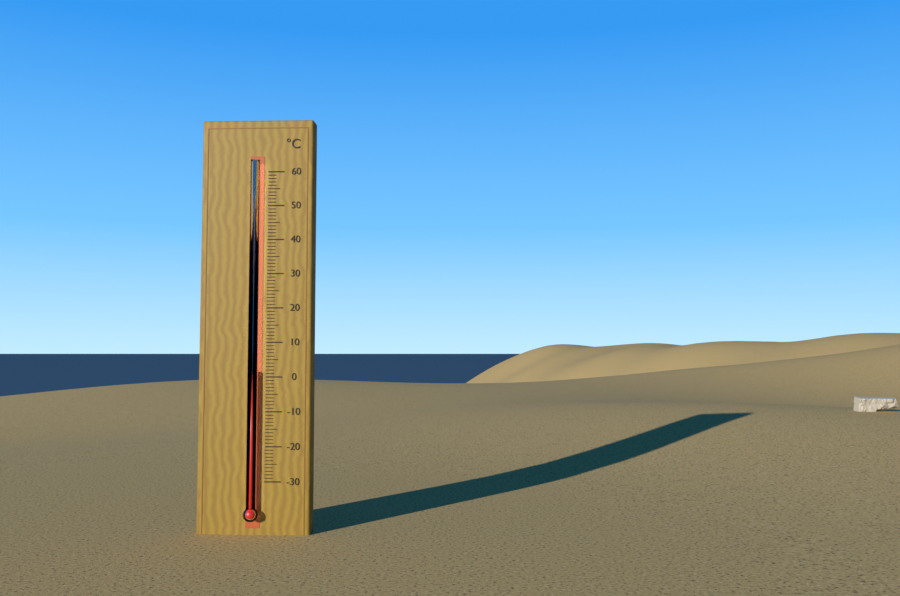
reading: 2 °C
